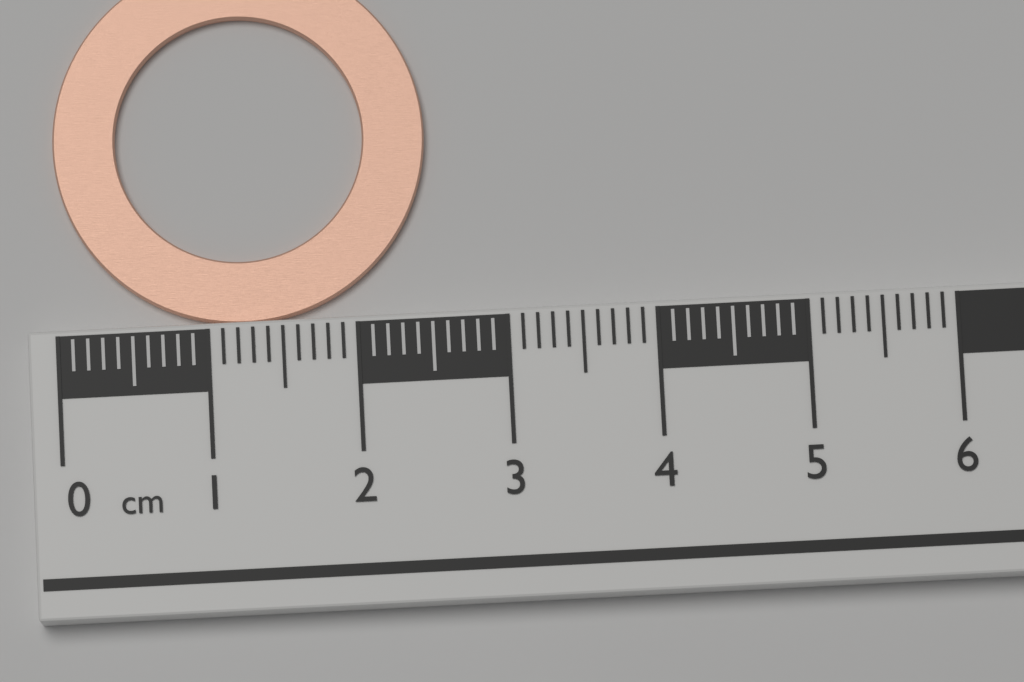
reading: 2.5 cm
